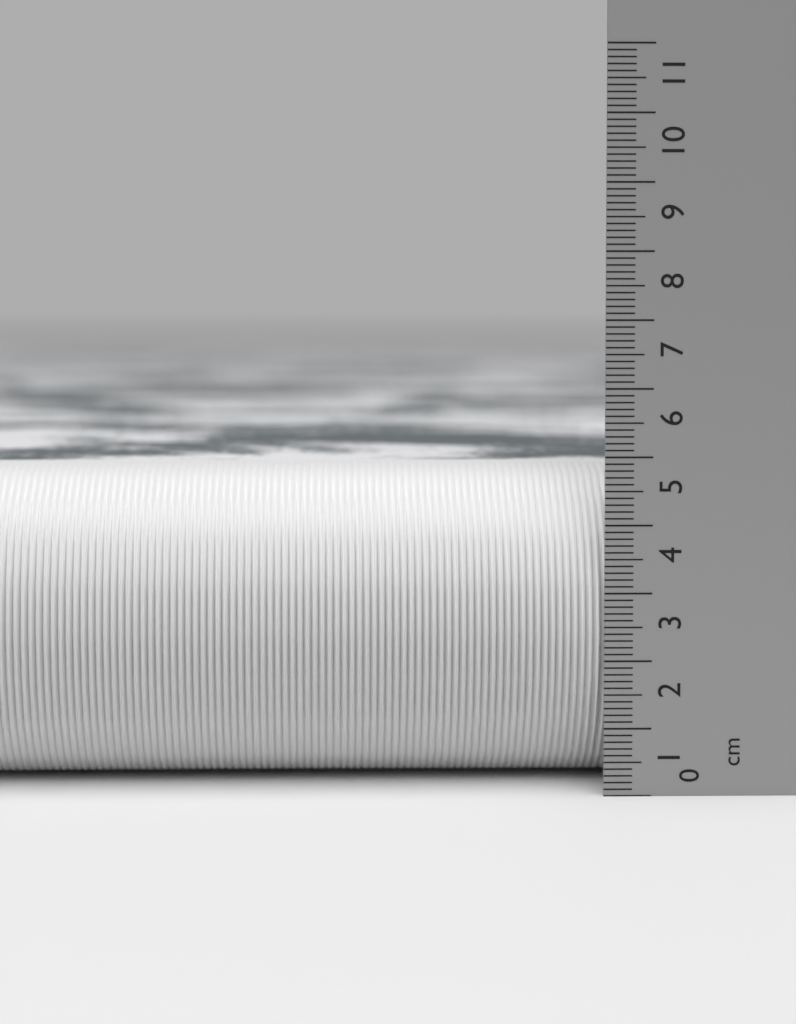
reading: 4.8 cm
